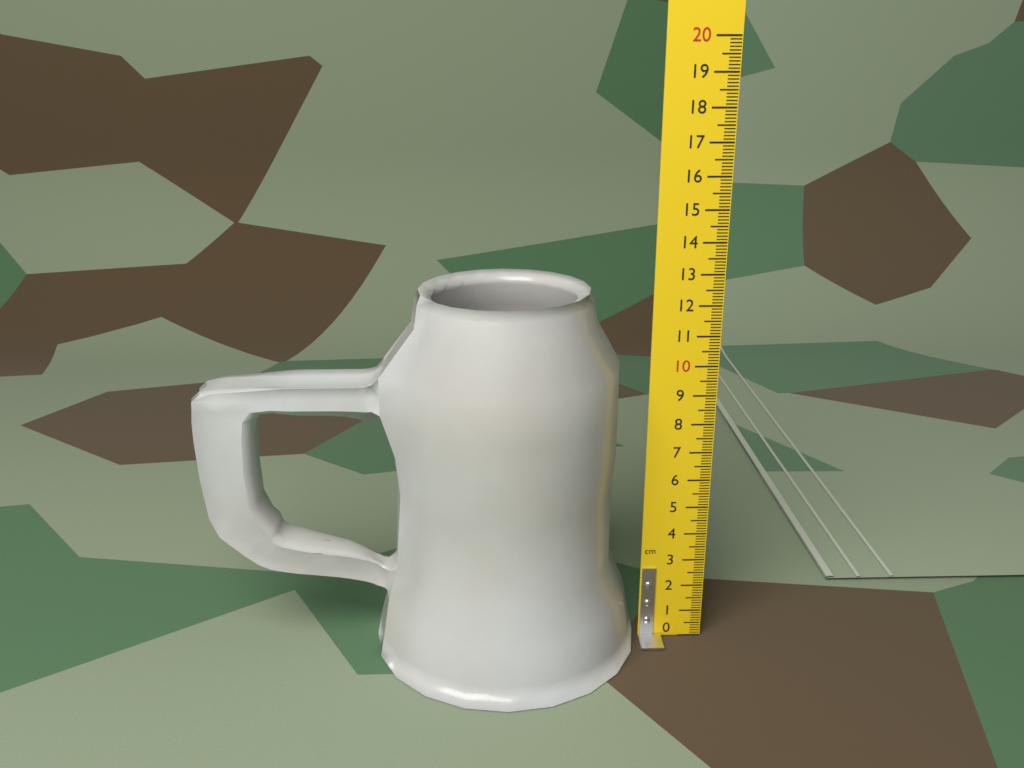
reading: 12.5 cm
